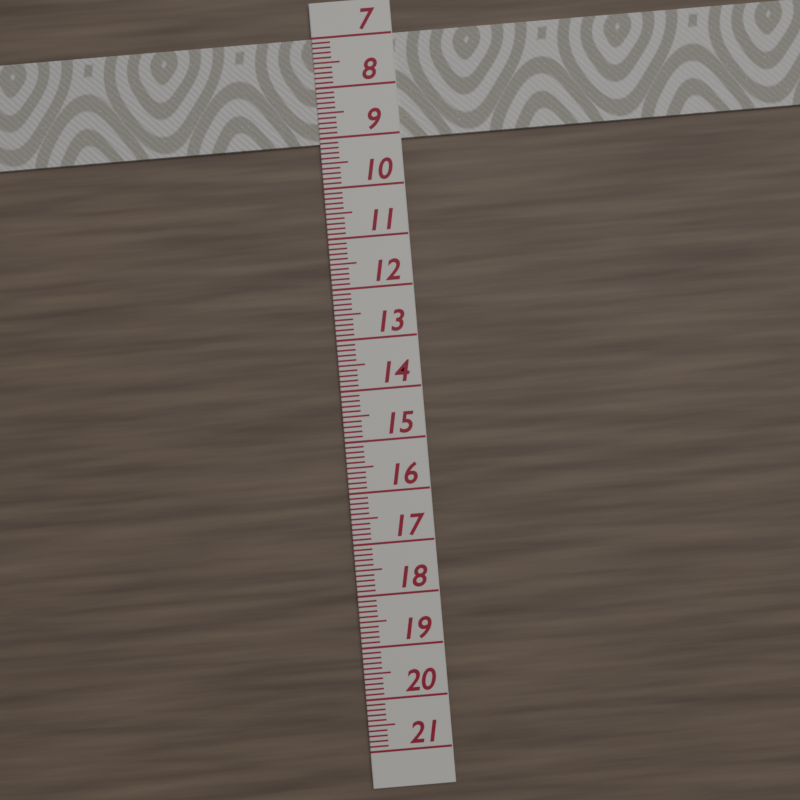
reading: 9.1 (no unit)
